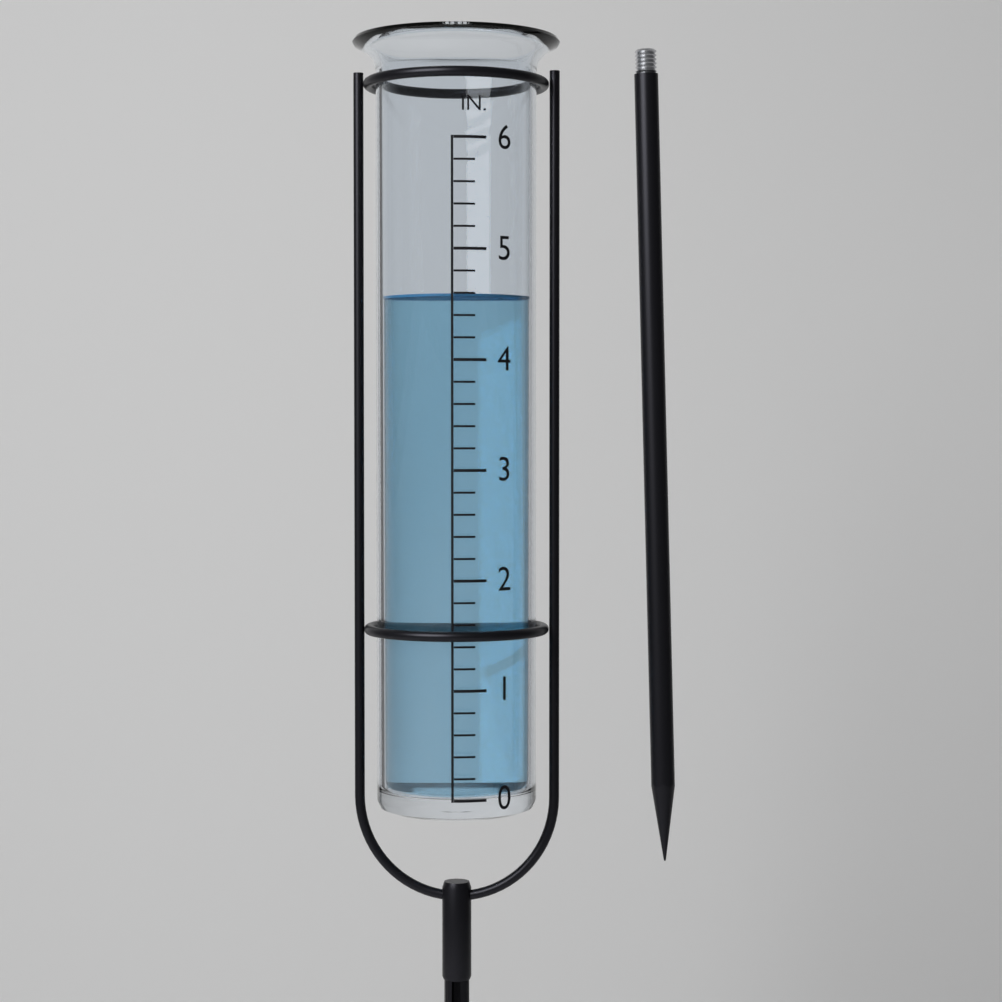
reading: 4.6 in
